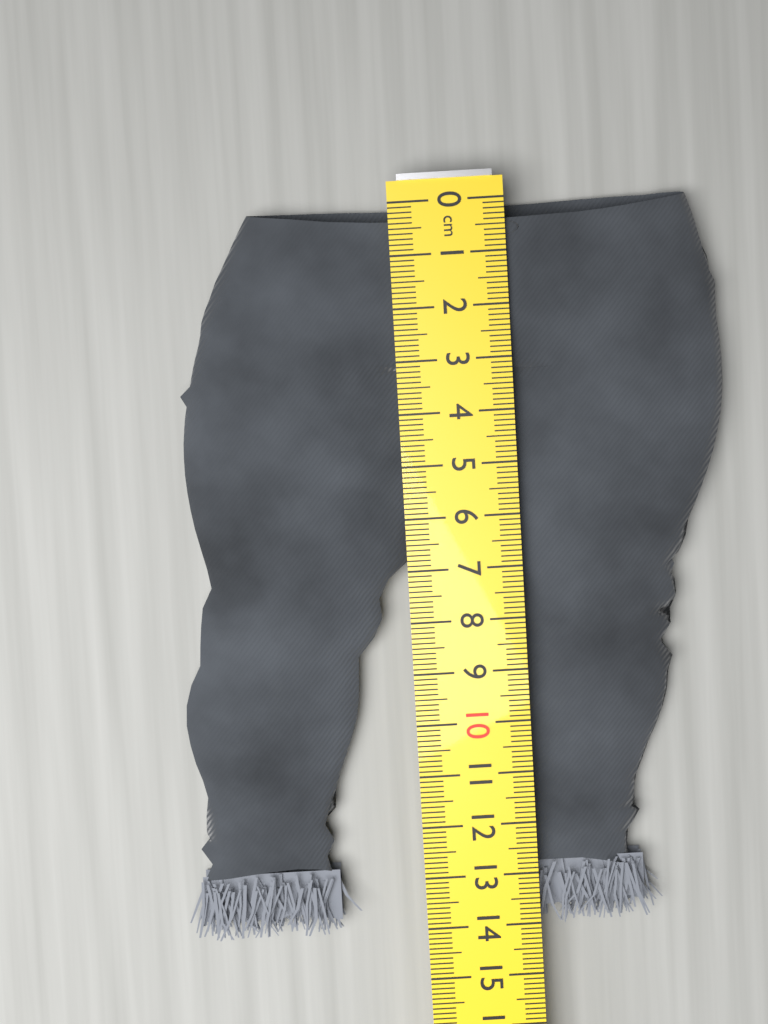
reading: 14.1 cm
